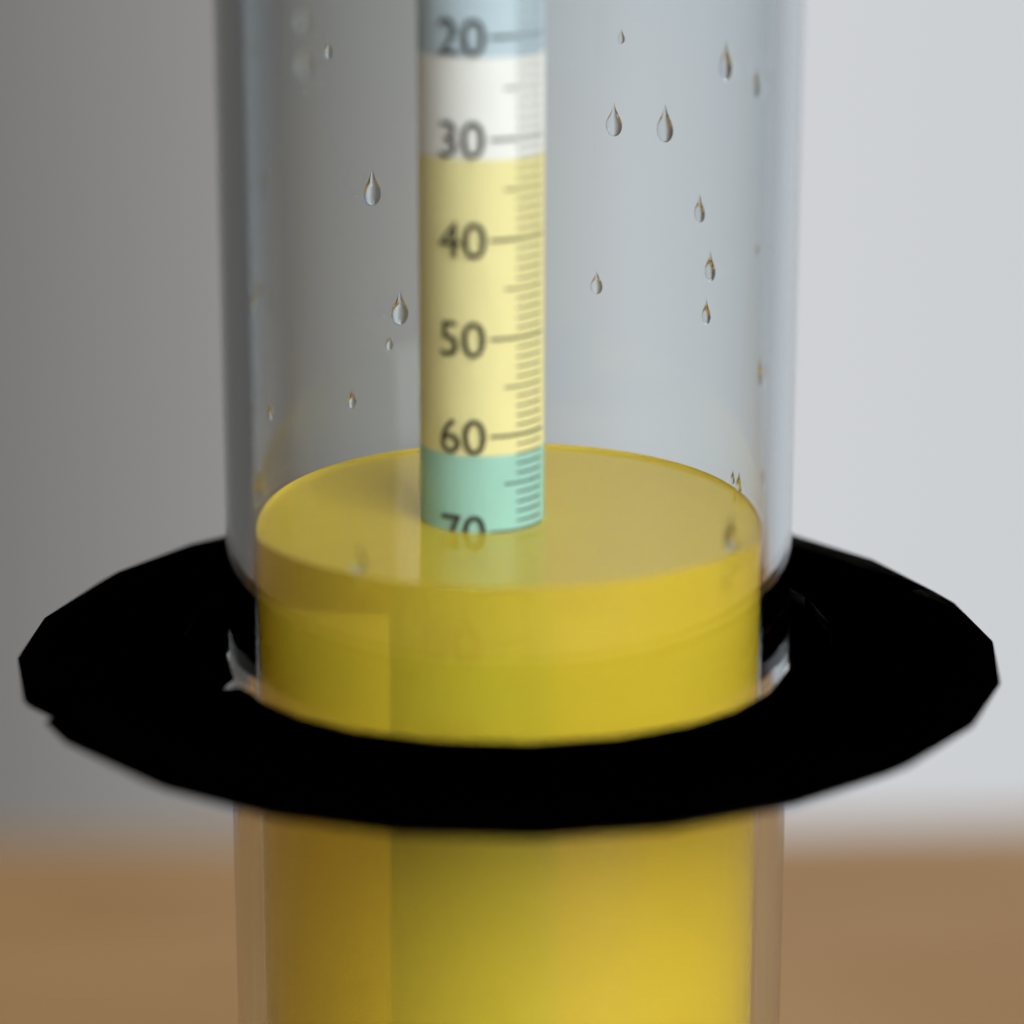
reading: 70 (no unit)
